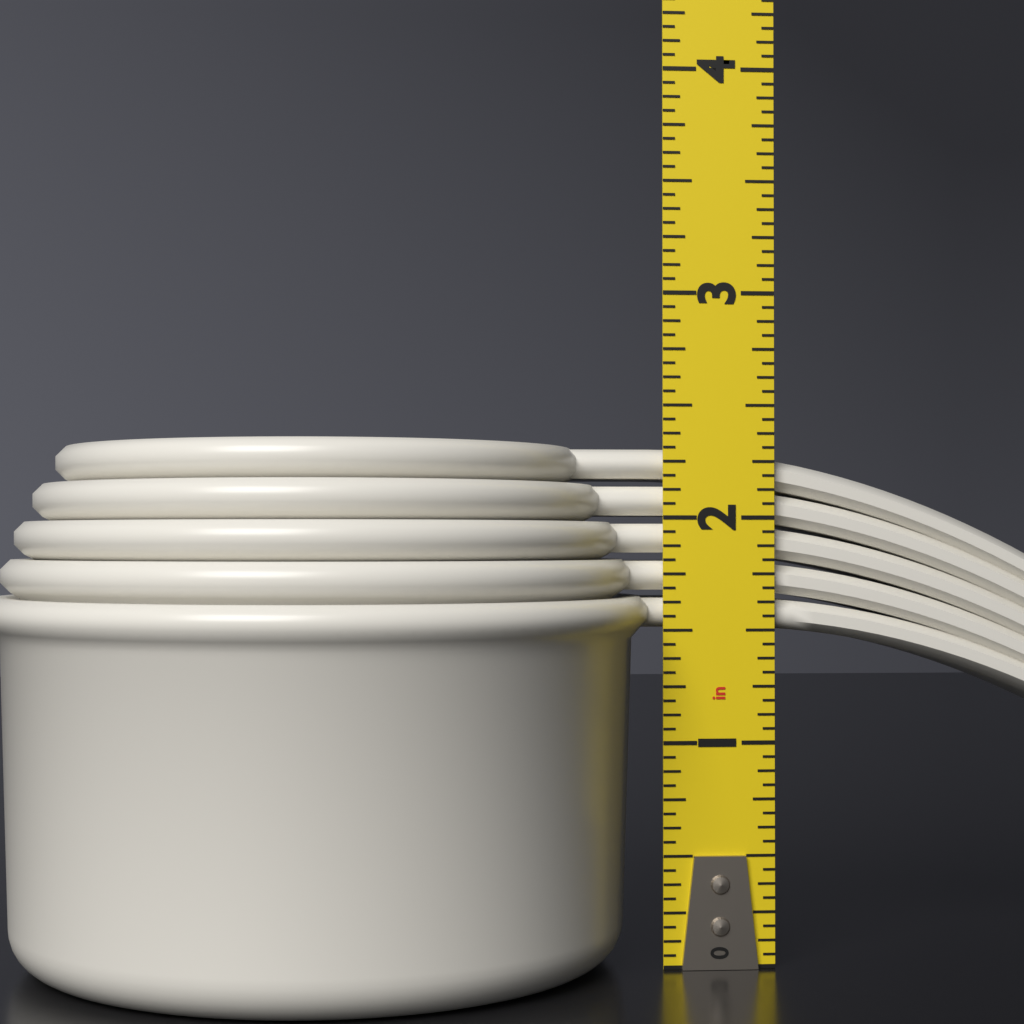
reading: 2.3125 in
